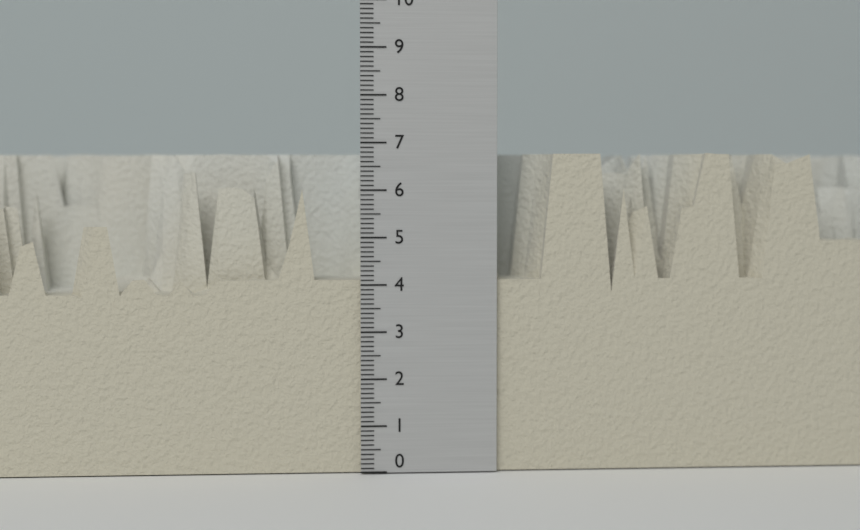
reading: 6.8 (no unit)
